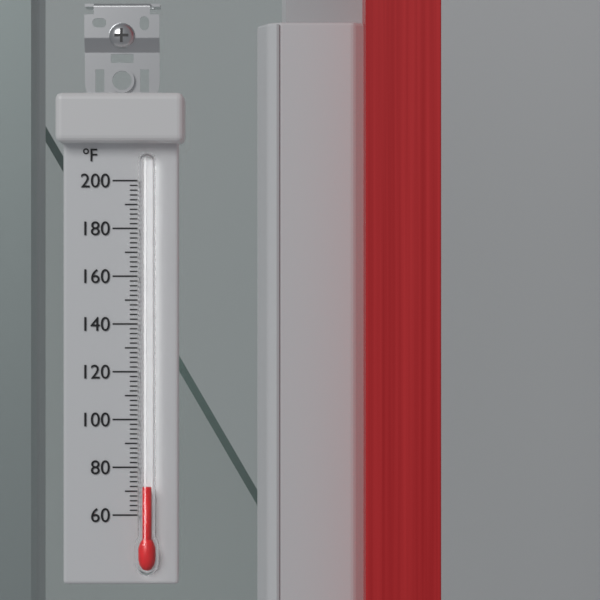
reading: 72 °F
